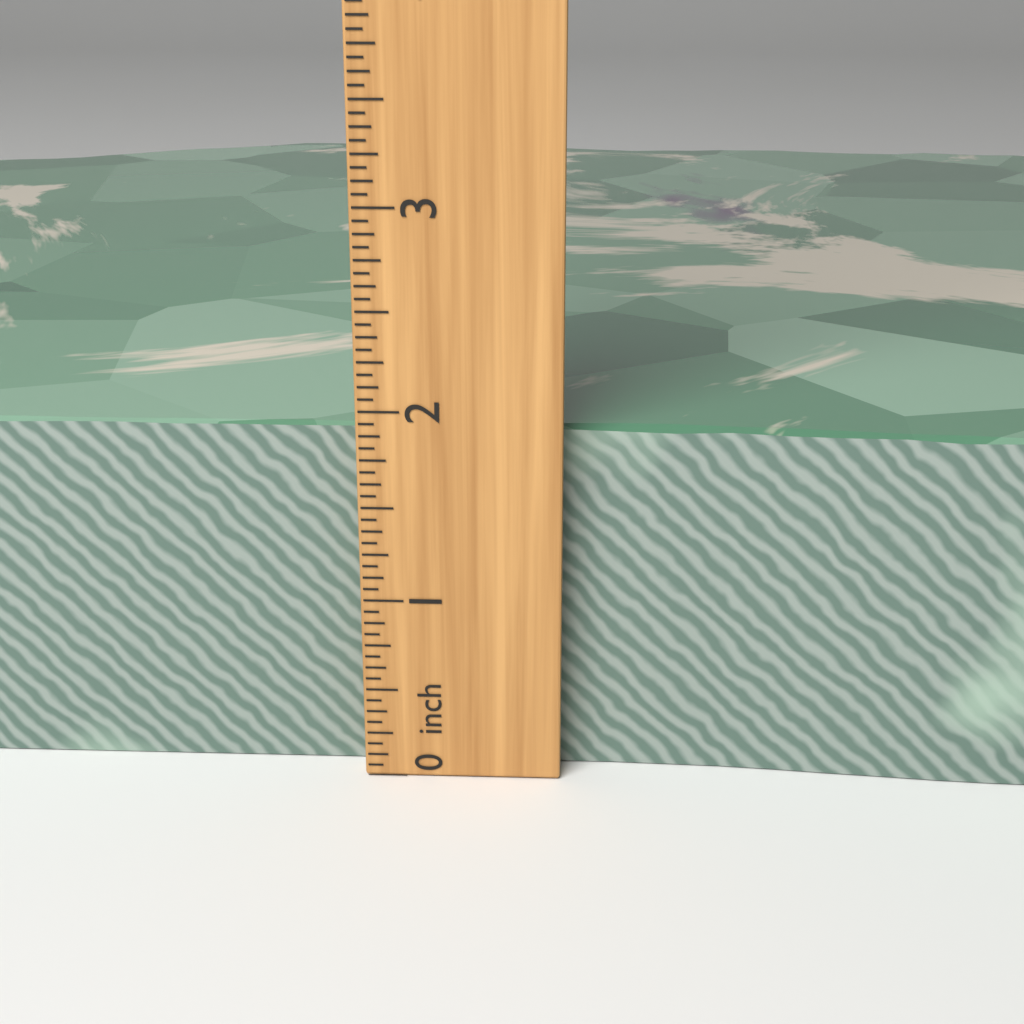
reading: 1.8750 inch
